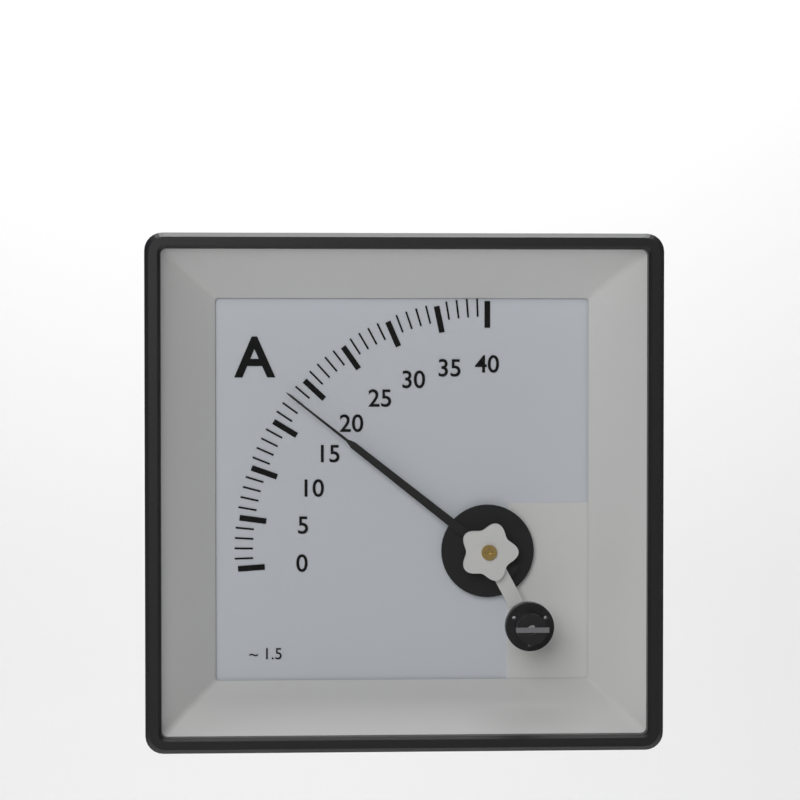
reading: 18 A
